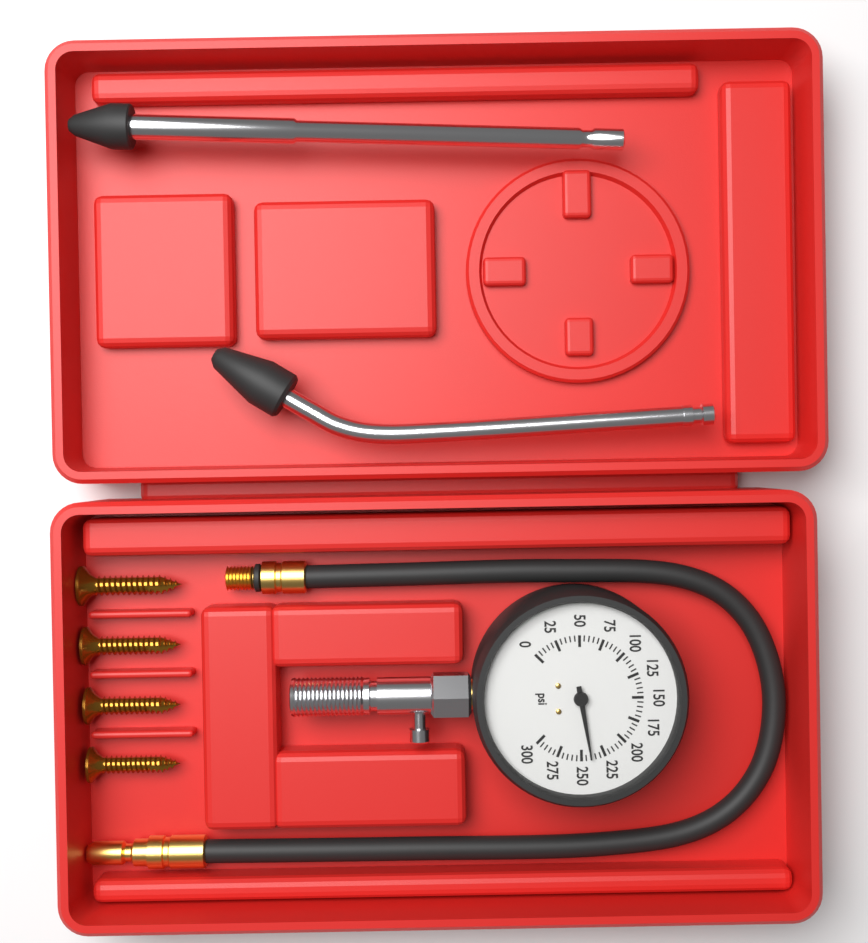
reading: 240 psi
